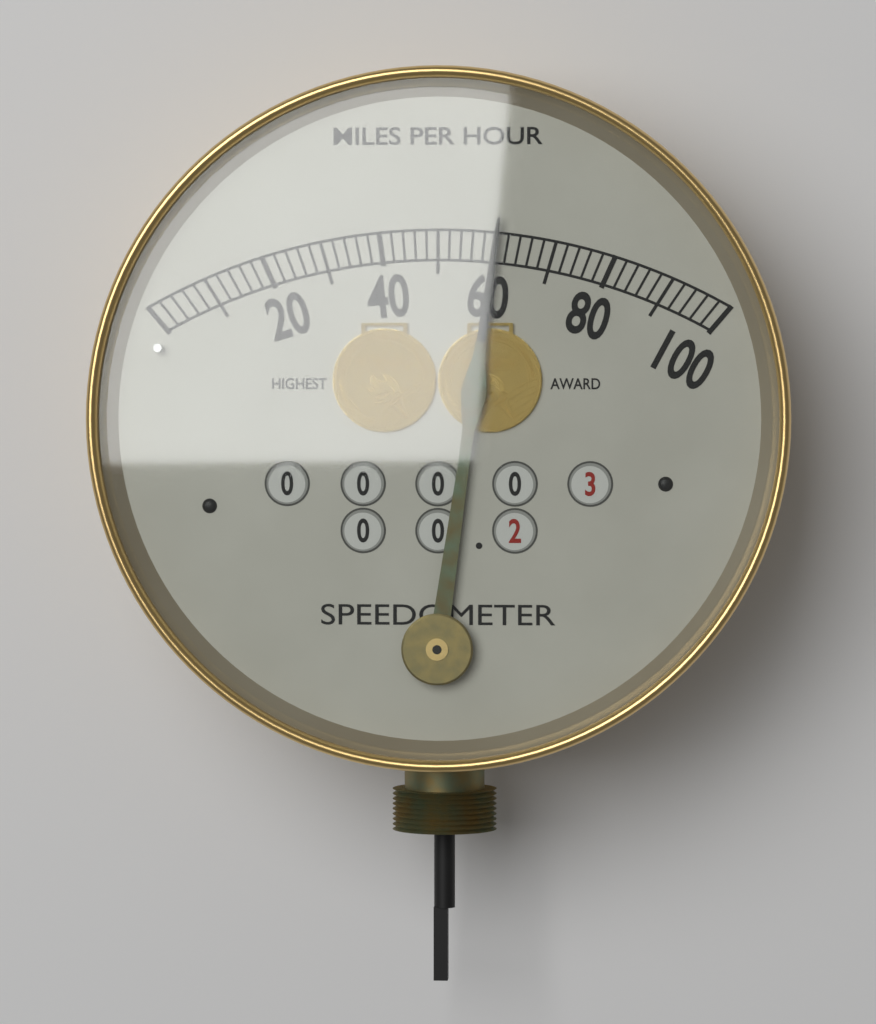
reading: 60 mph
